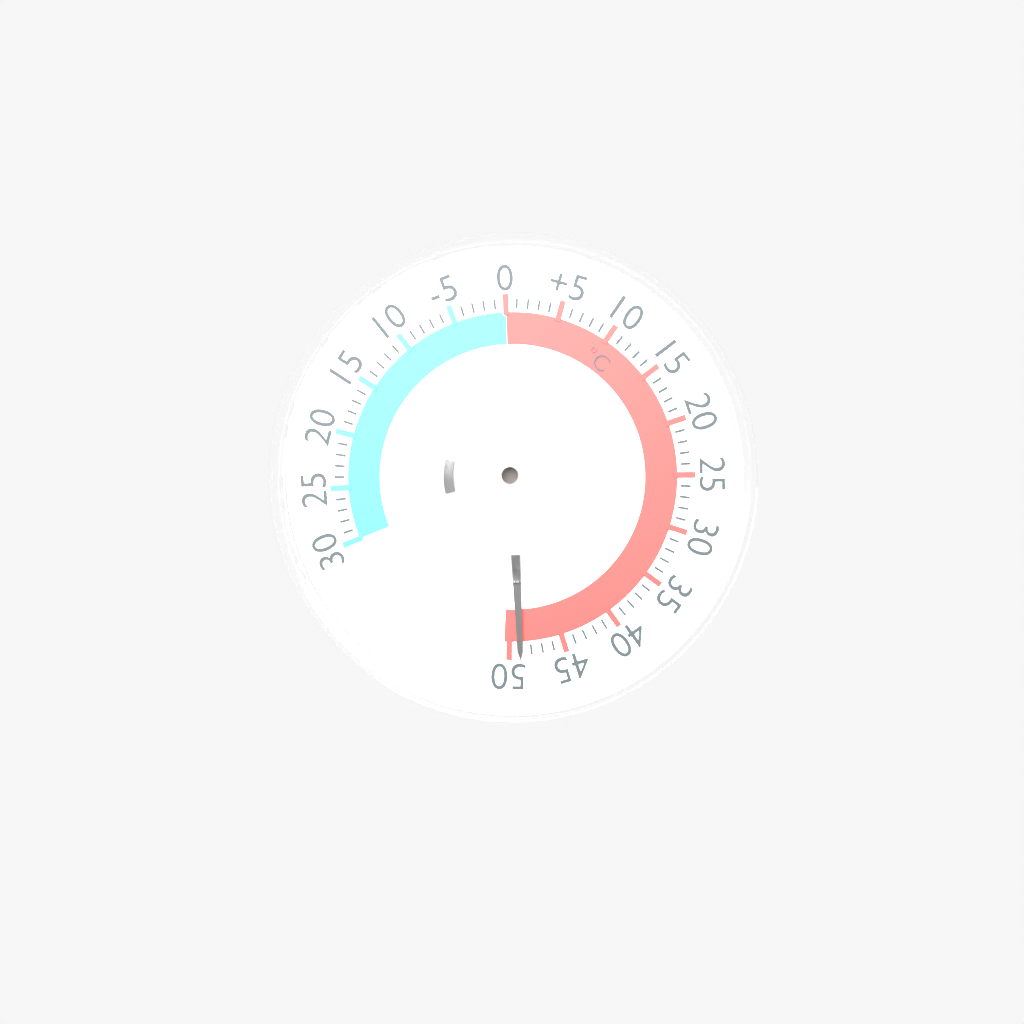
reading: 49 °C
